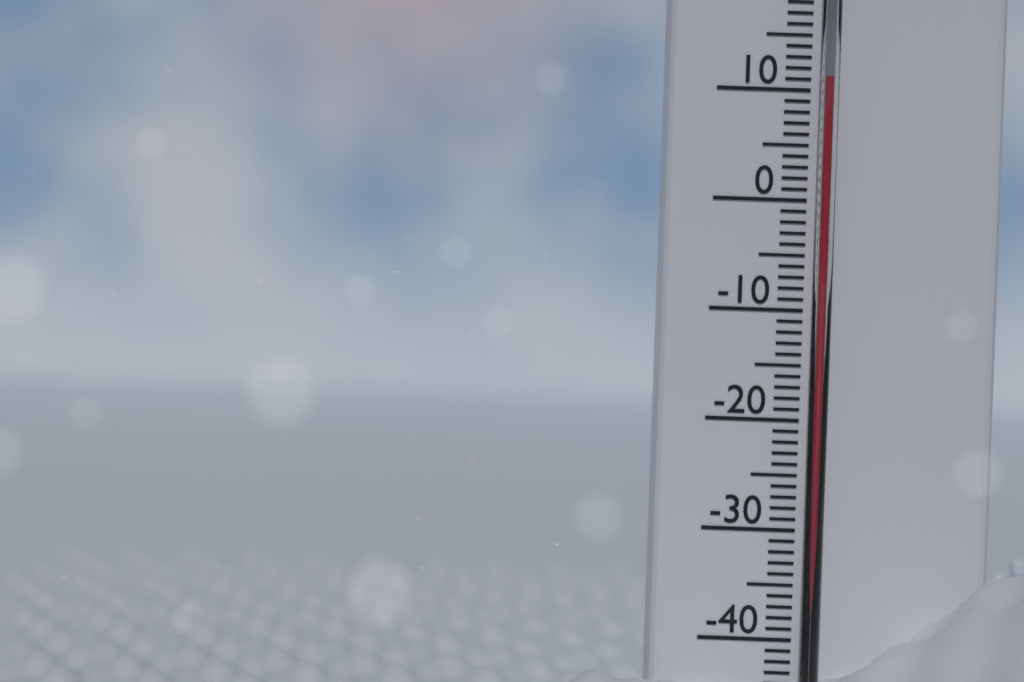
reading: 11 °C
